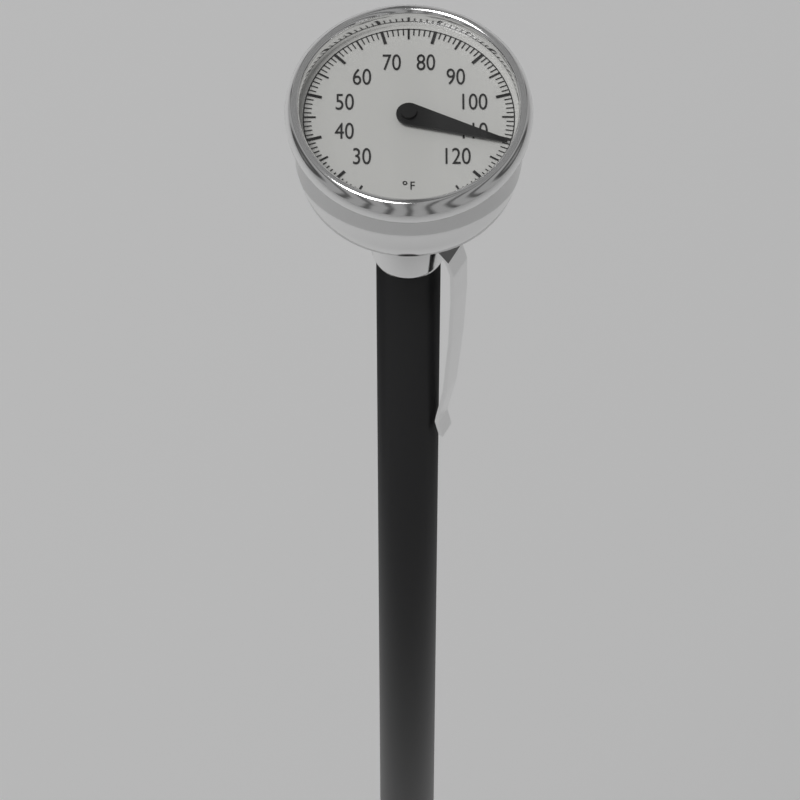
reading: 111 °F
